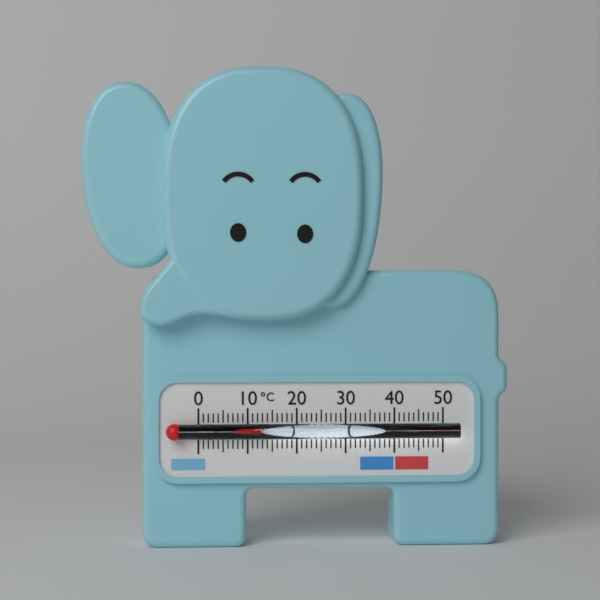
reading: 13 °C
